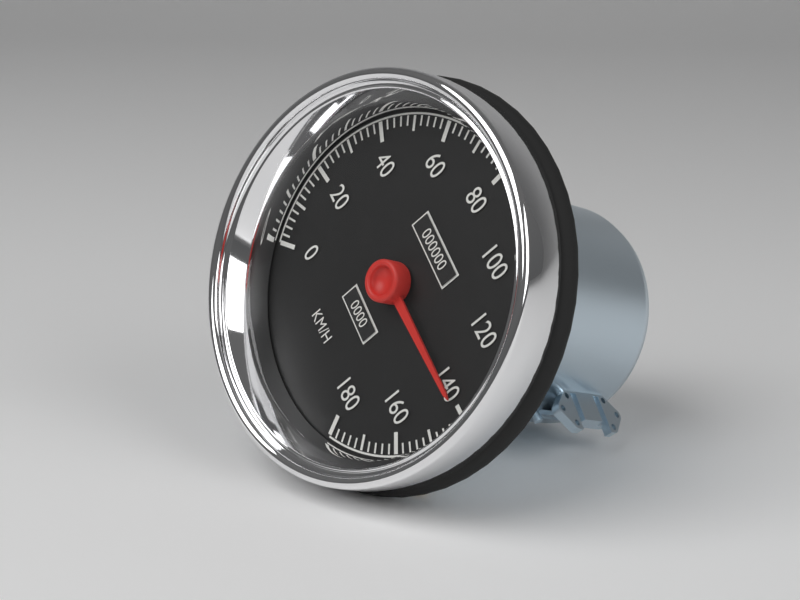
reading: 140 km/h
